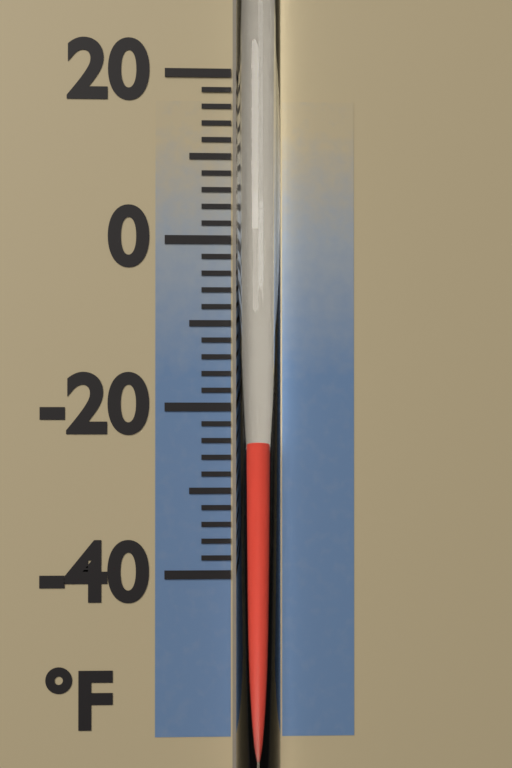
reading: -24 °F
